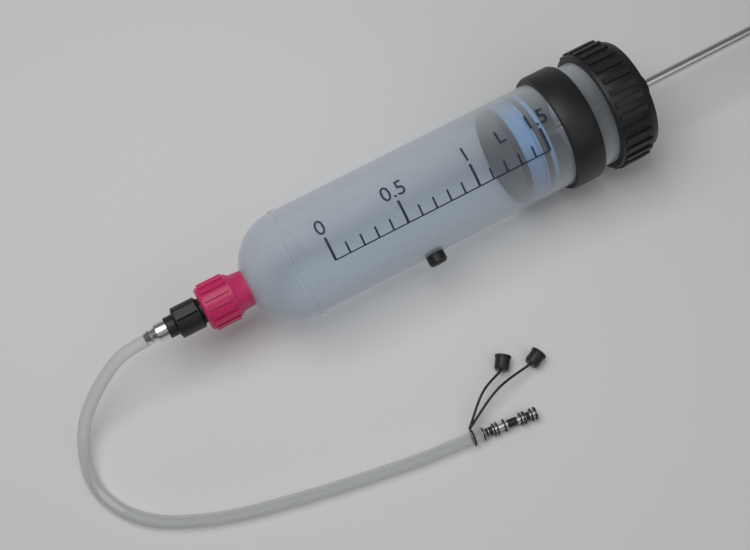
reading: 1.3 L
